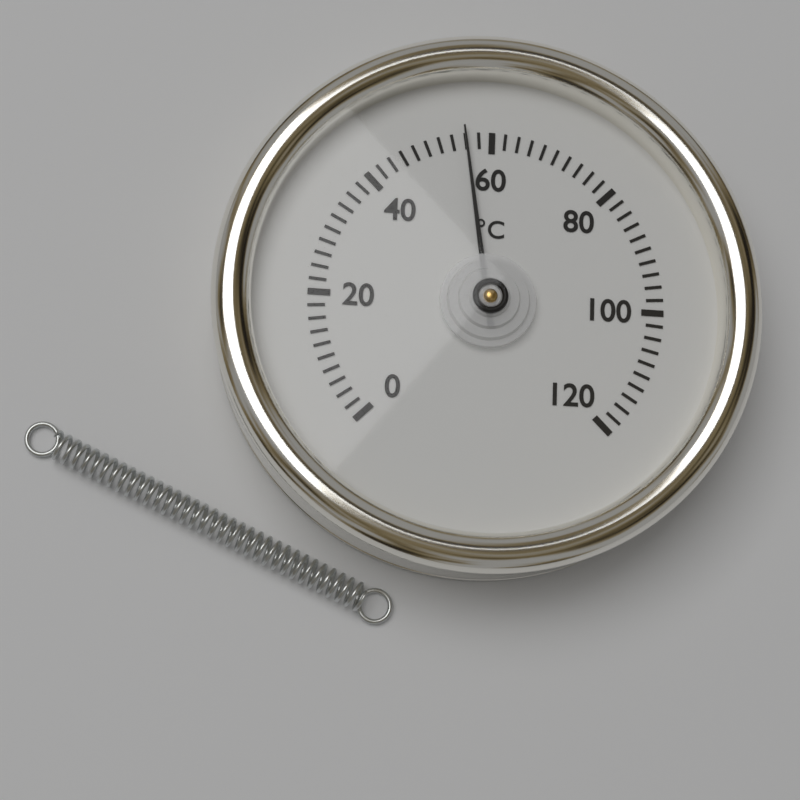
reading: 56 °C
